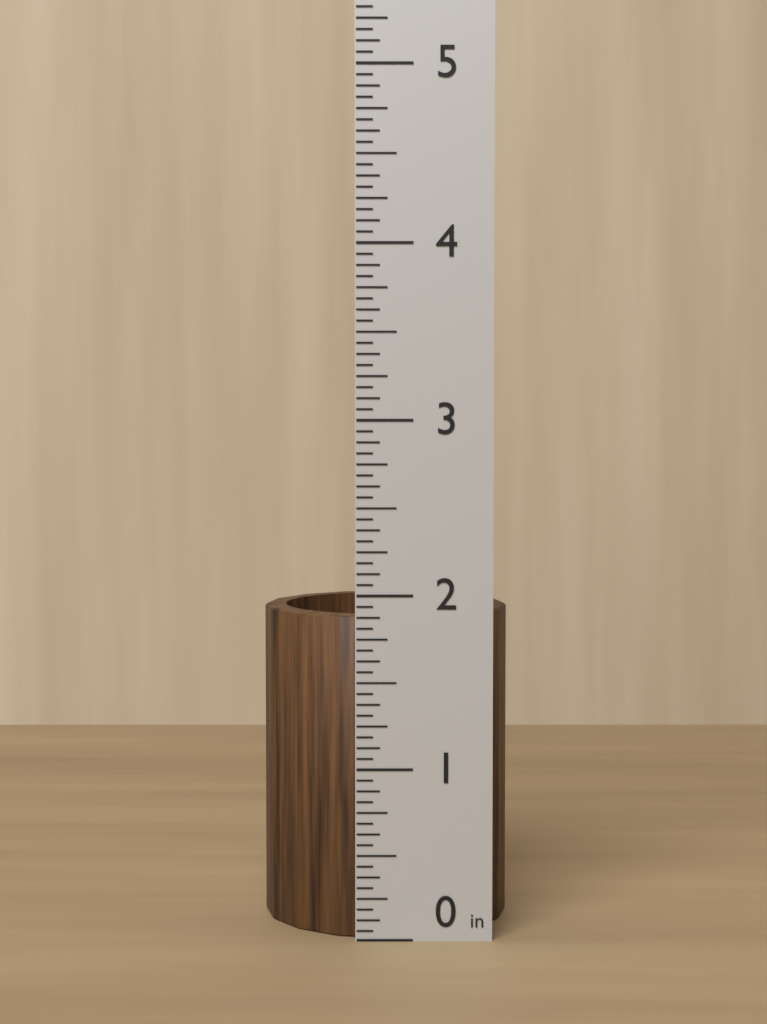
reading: 1.8750 in
